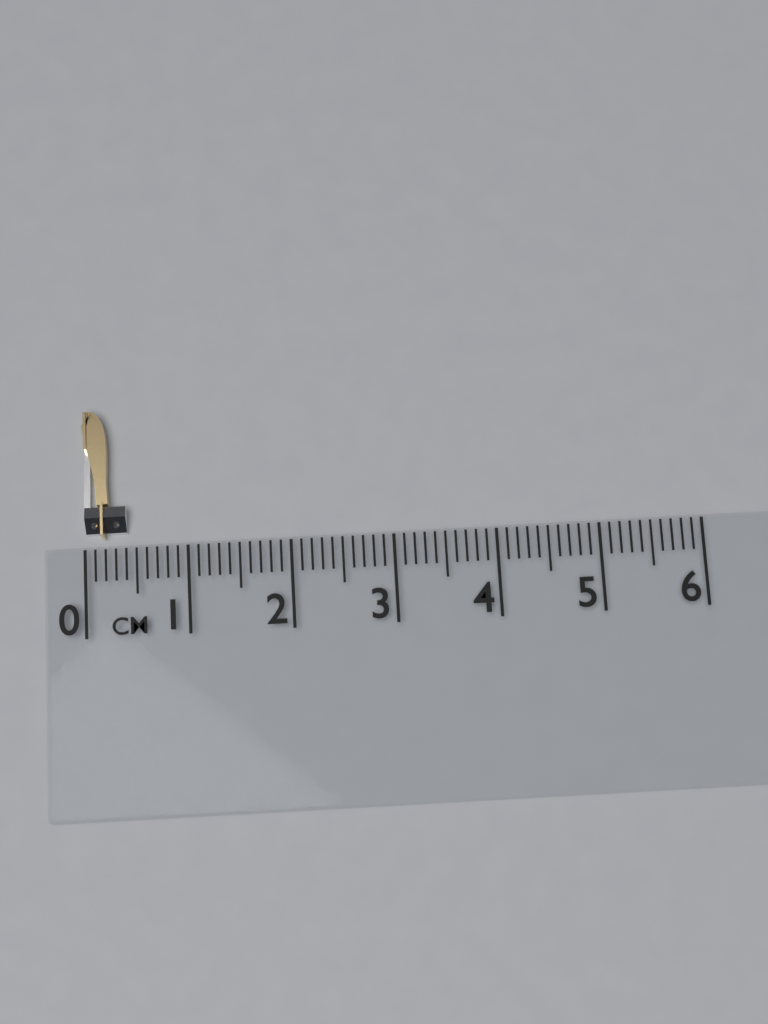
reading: 0.4 cm
